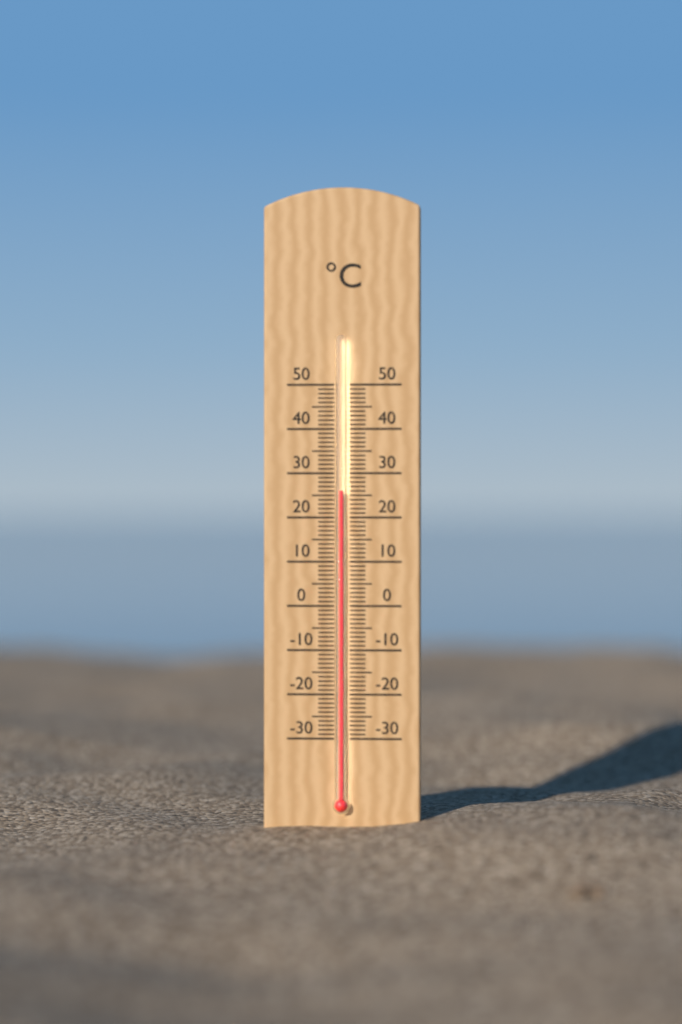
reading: 26 °C
